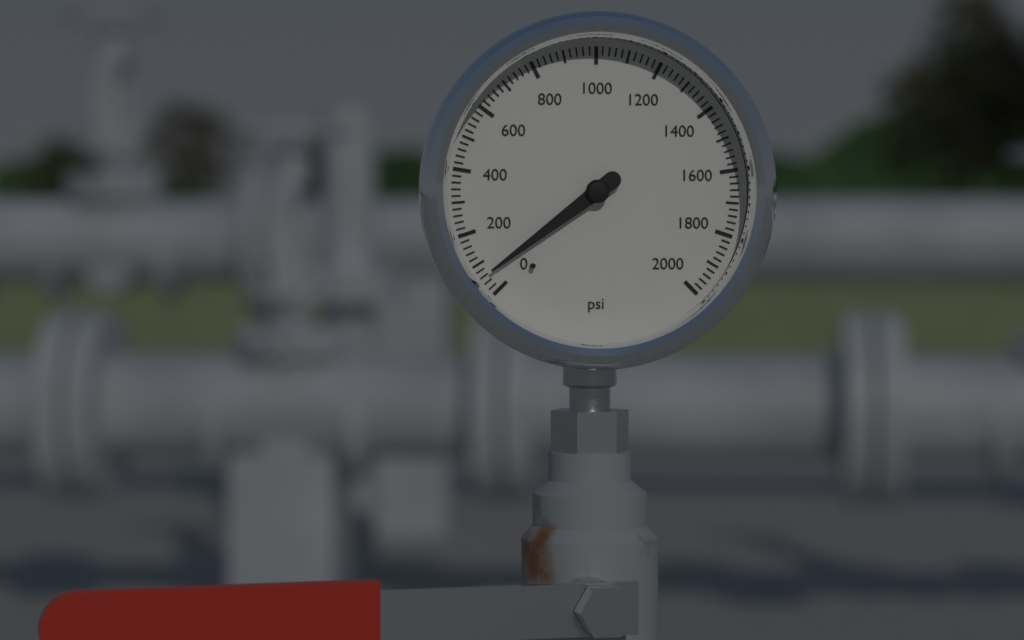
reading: 60 psi
